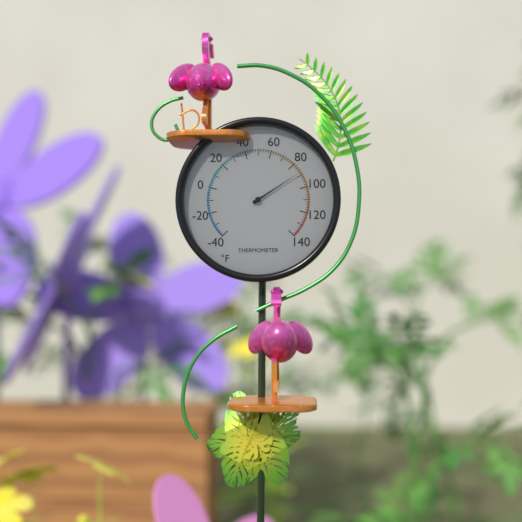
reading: 88 °F
